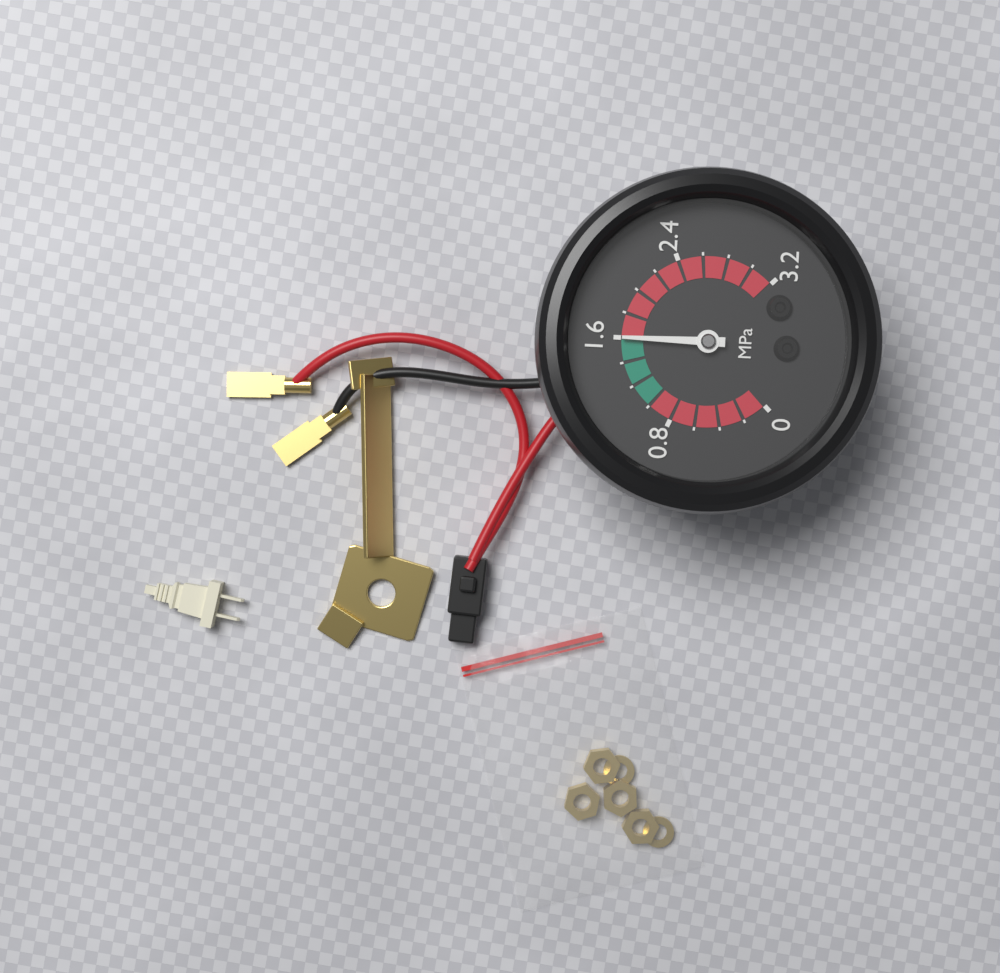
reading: 1.6 MPa
